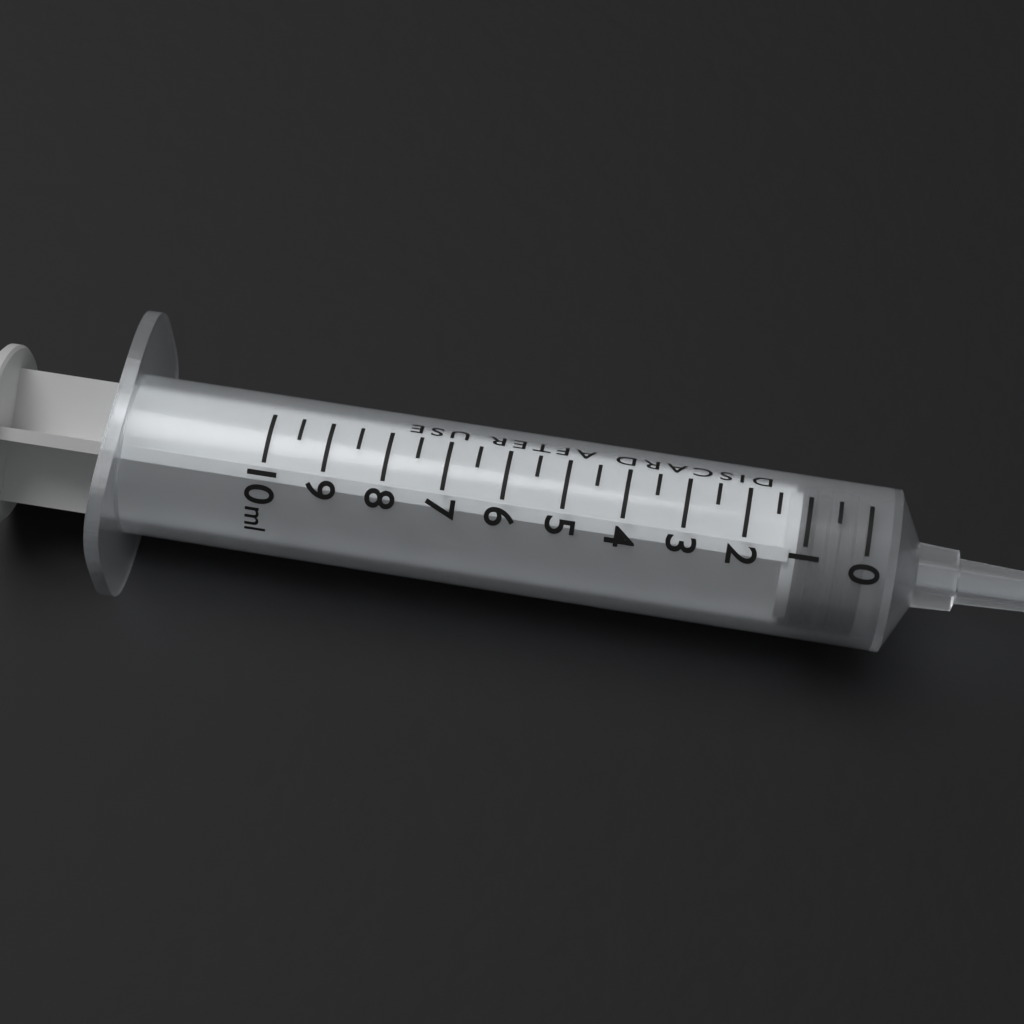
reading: 0.0 ml
